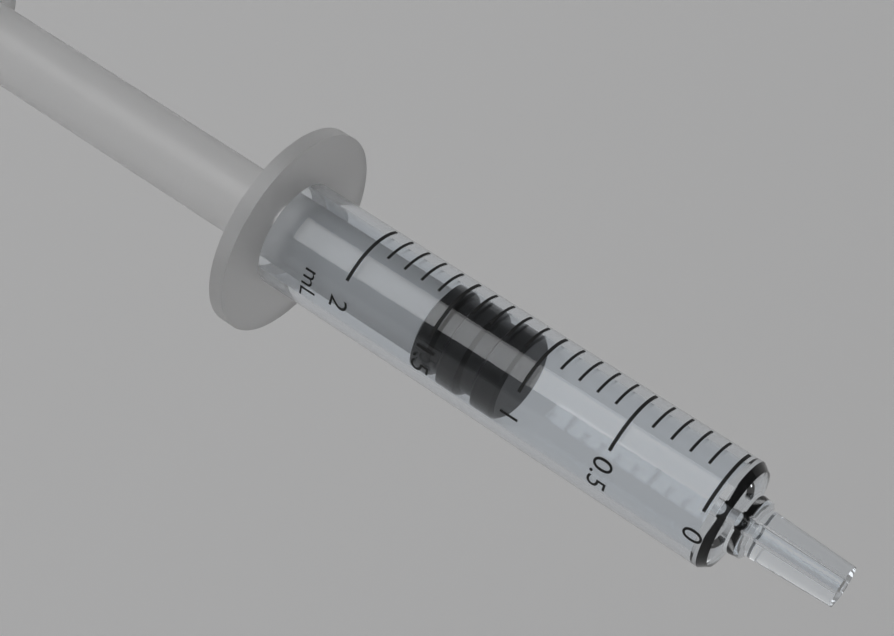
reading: 1.1 mL
